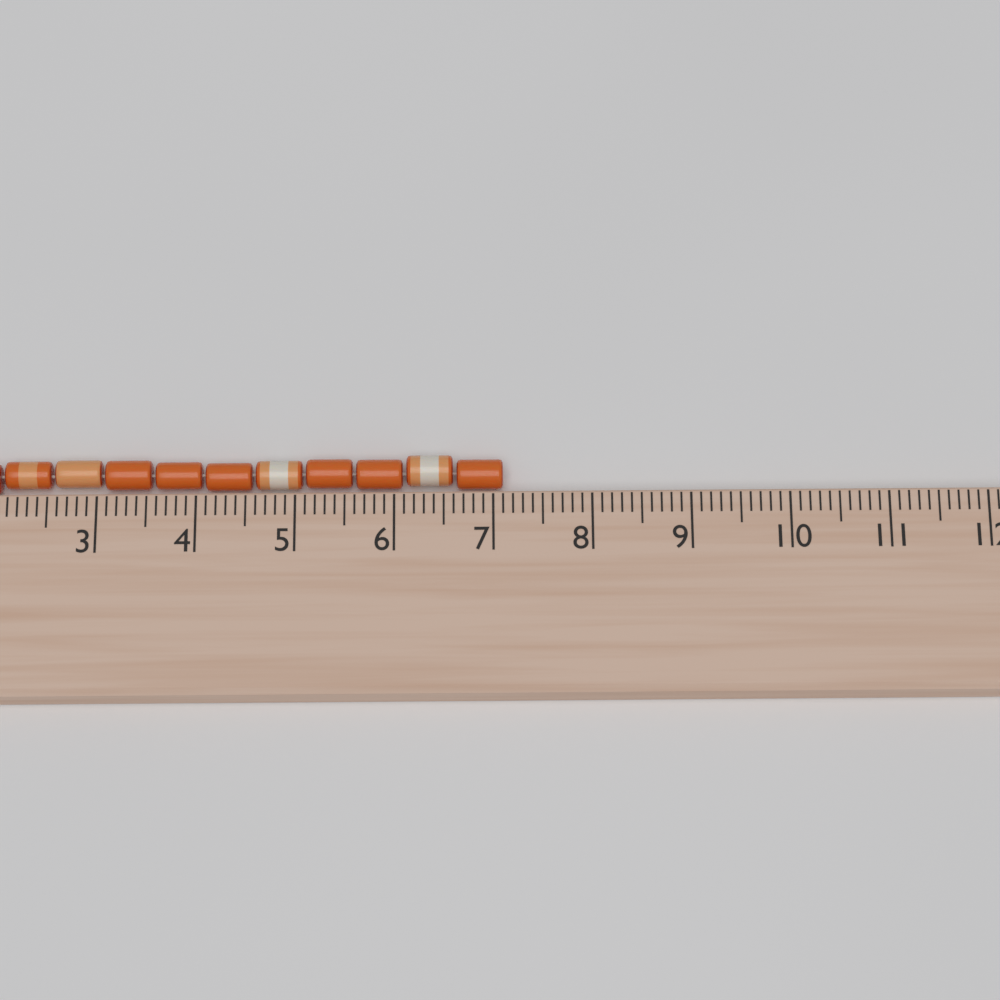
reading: 7.1 cm
